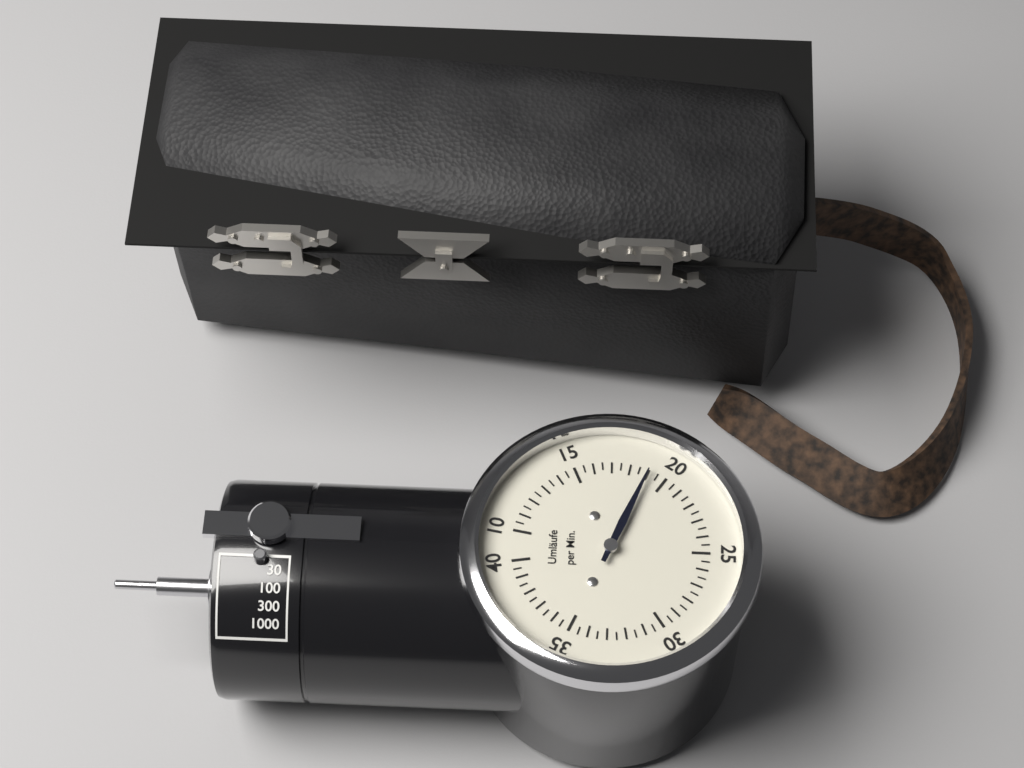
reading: 19.0 Umläufe per Min.
